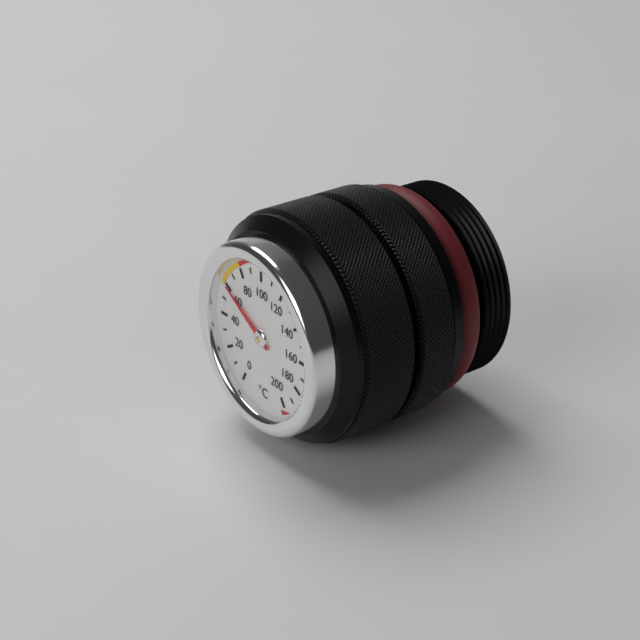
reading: 60 °C
